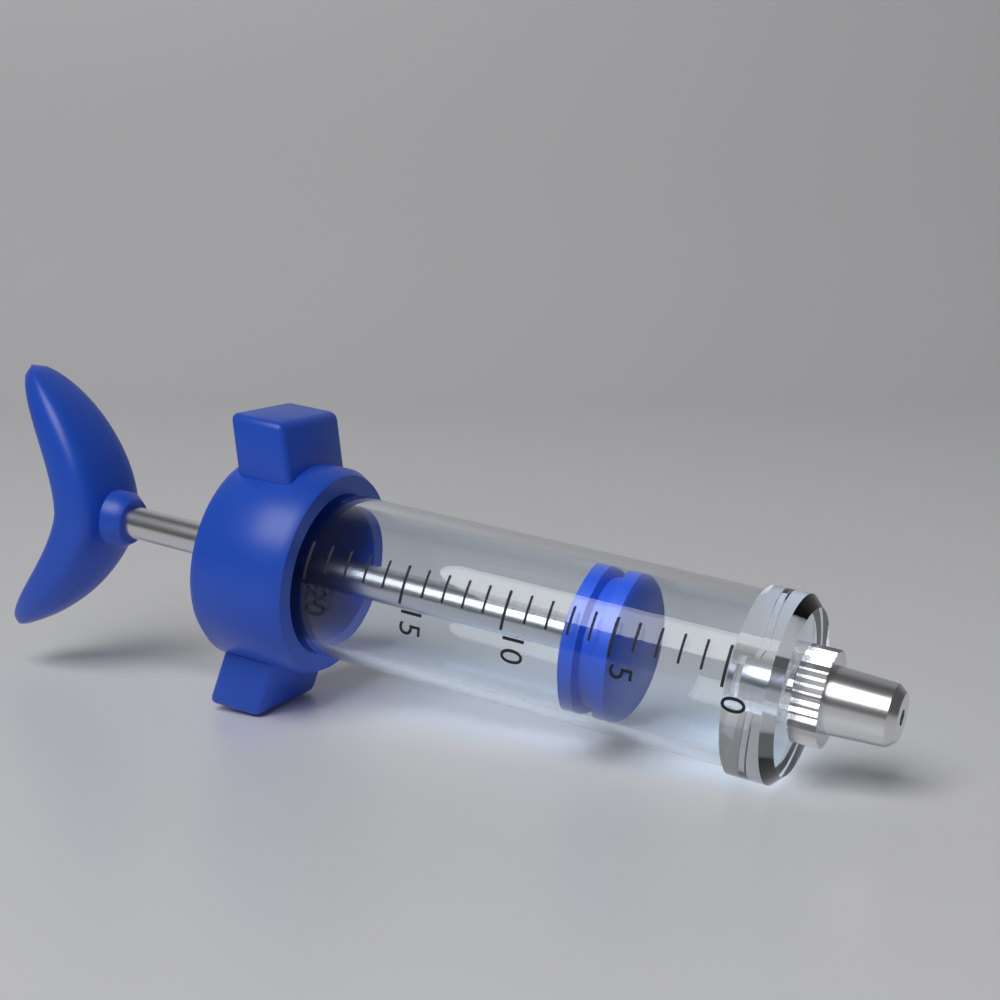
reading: 5 (no unit)
